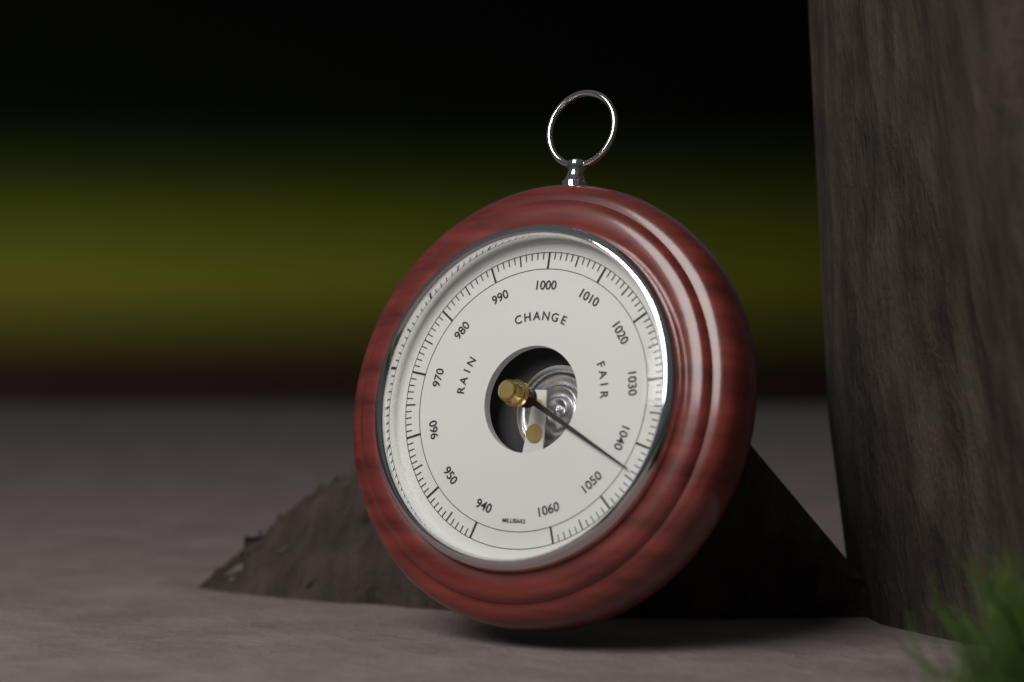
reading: 1044 mbar
